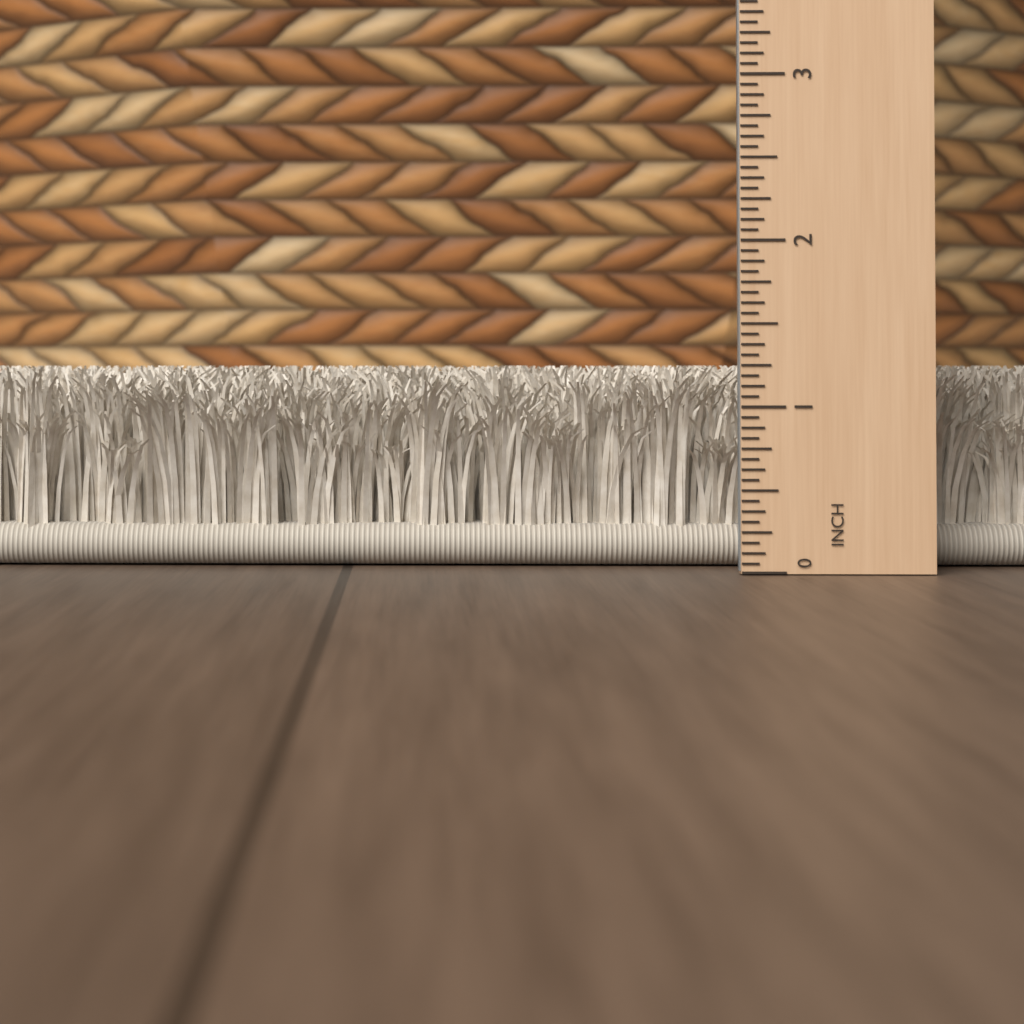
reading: 1.2500 in
